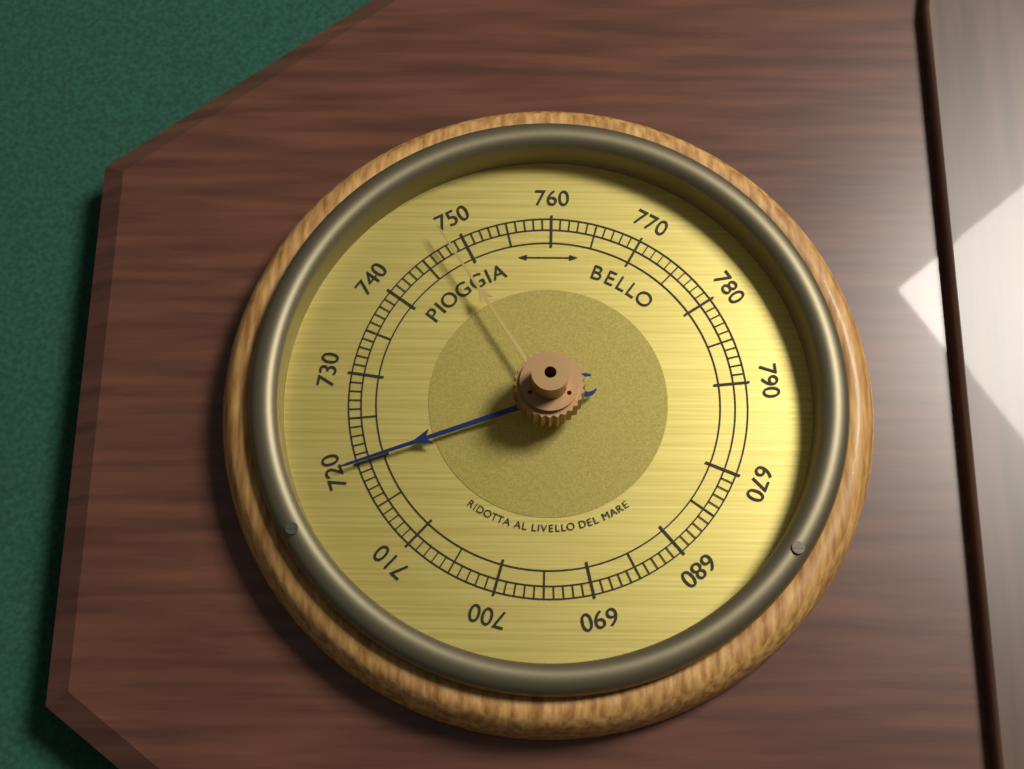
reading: 720 (no unit)
